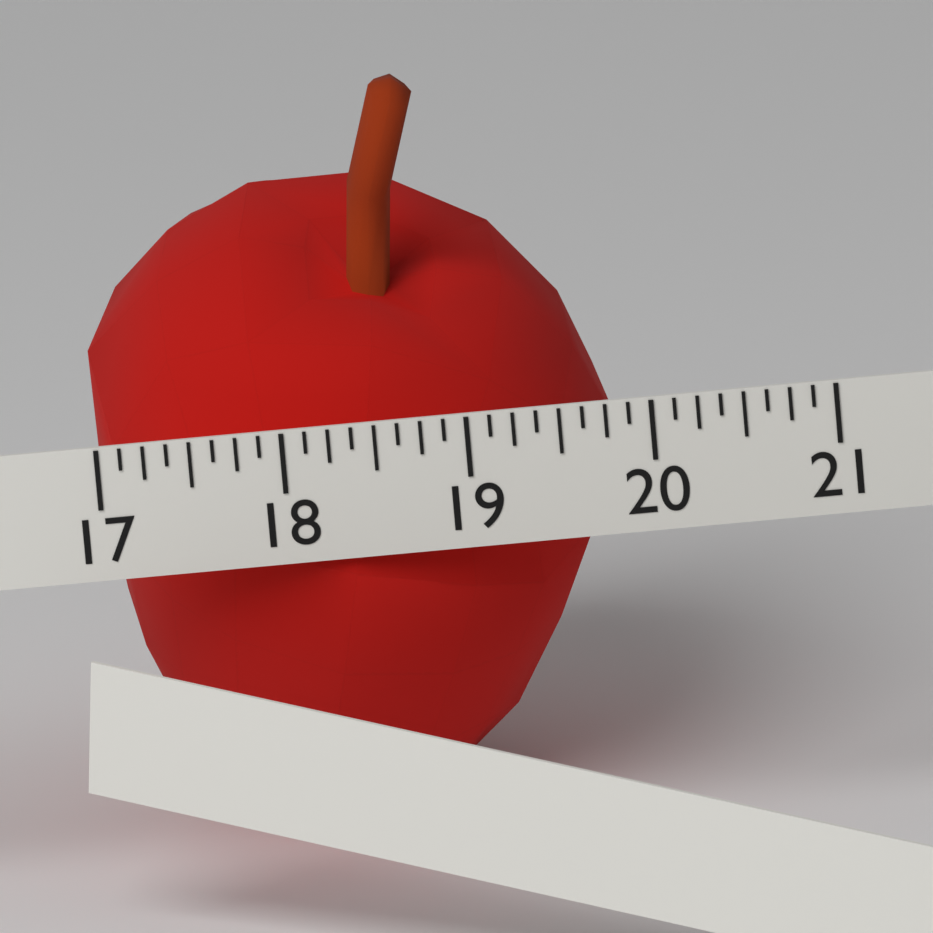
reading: 19.875 (no unit)
